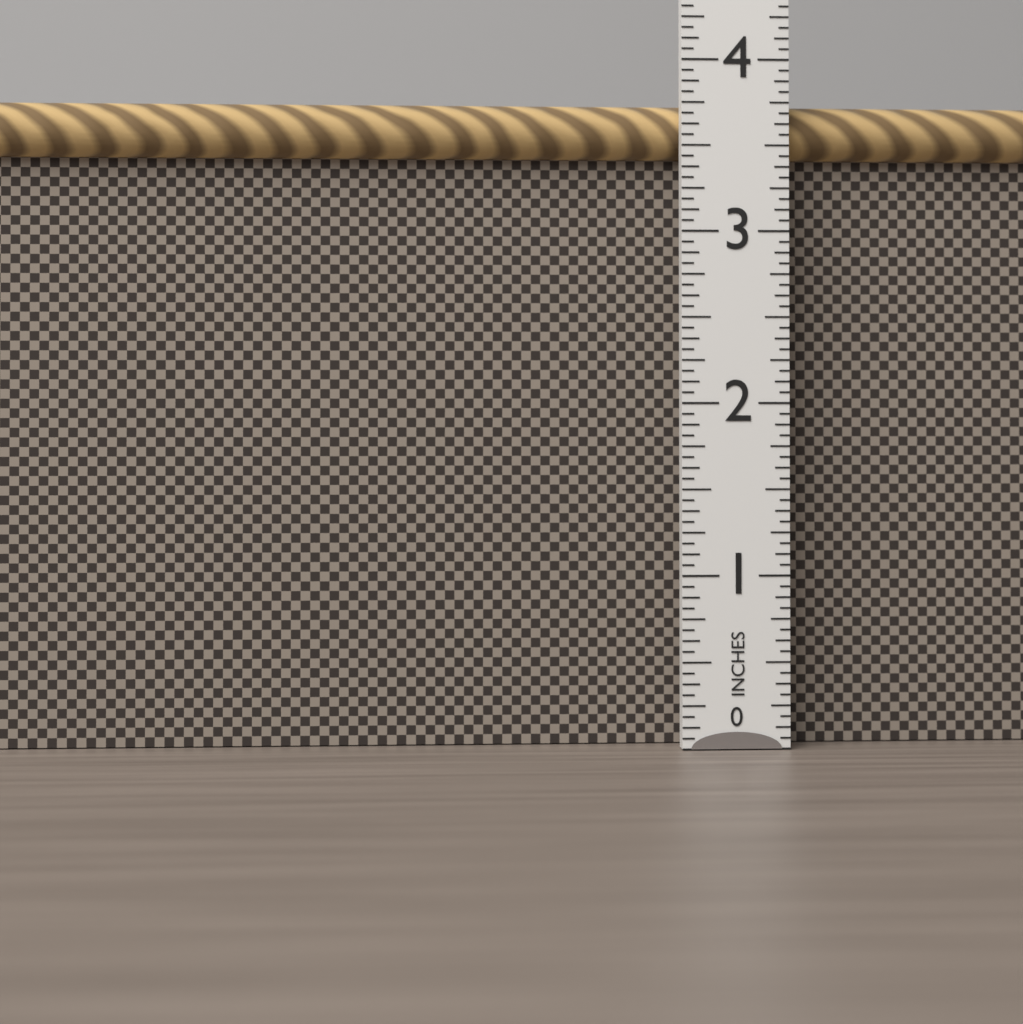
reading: 3.7500 in
